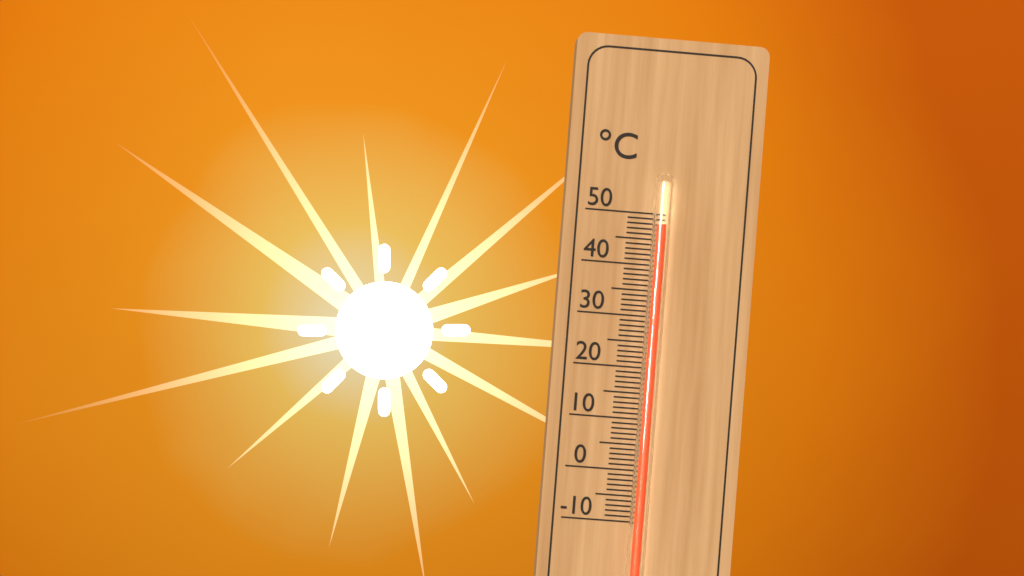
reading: 48 °C
